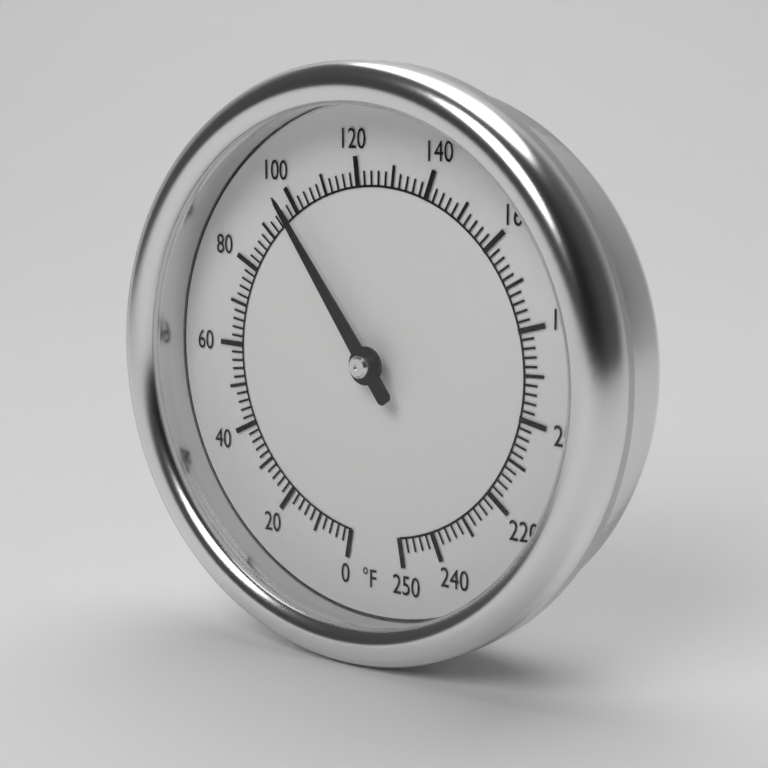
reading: 98 °F
